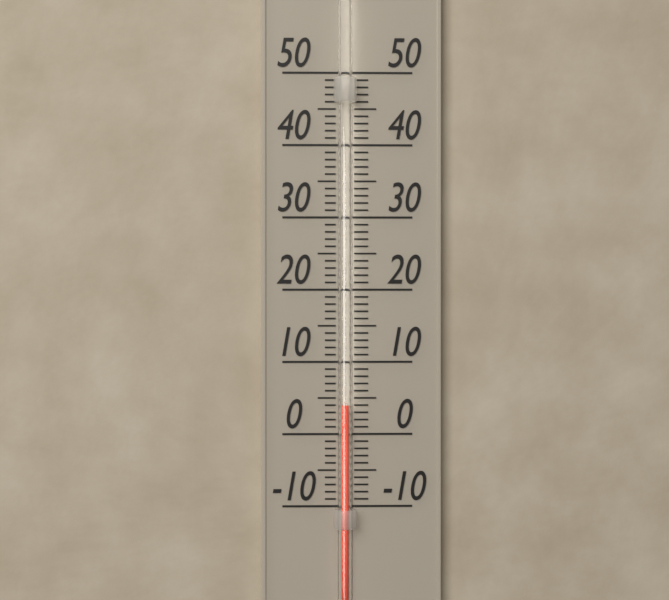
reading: 4 (no unit)
